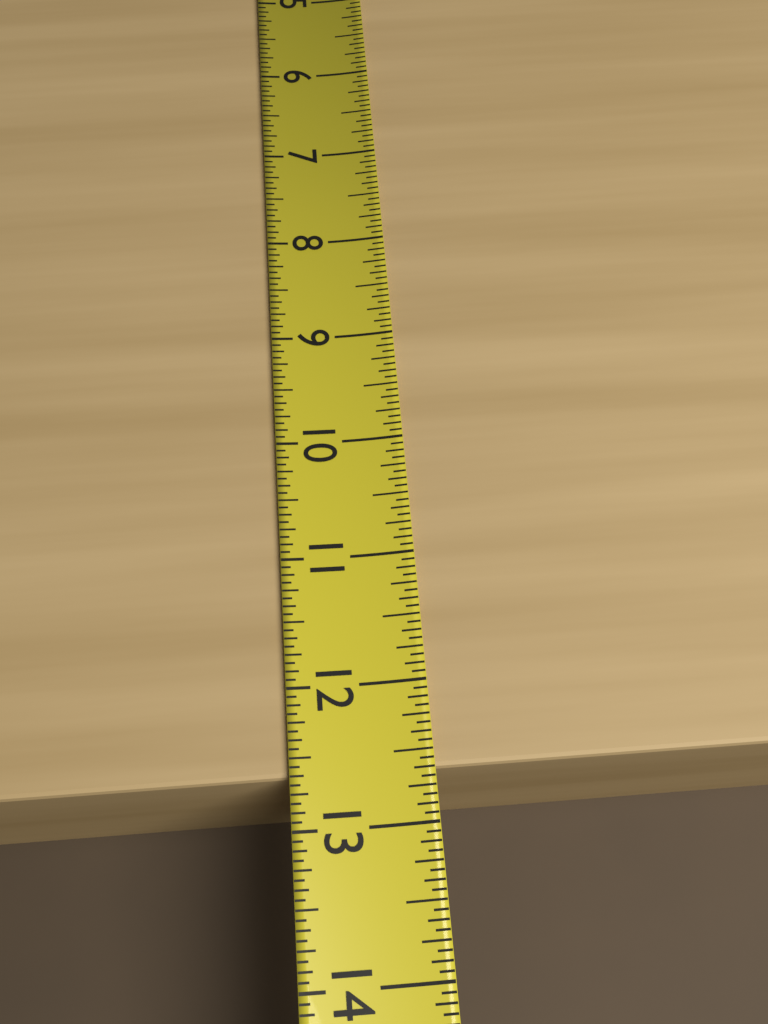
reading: 12.6250 (no unit)
